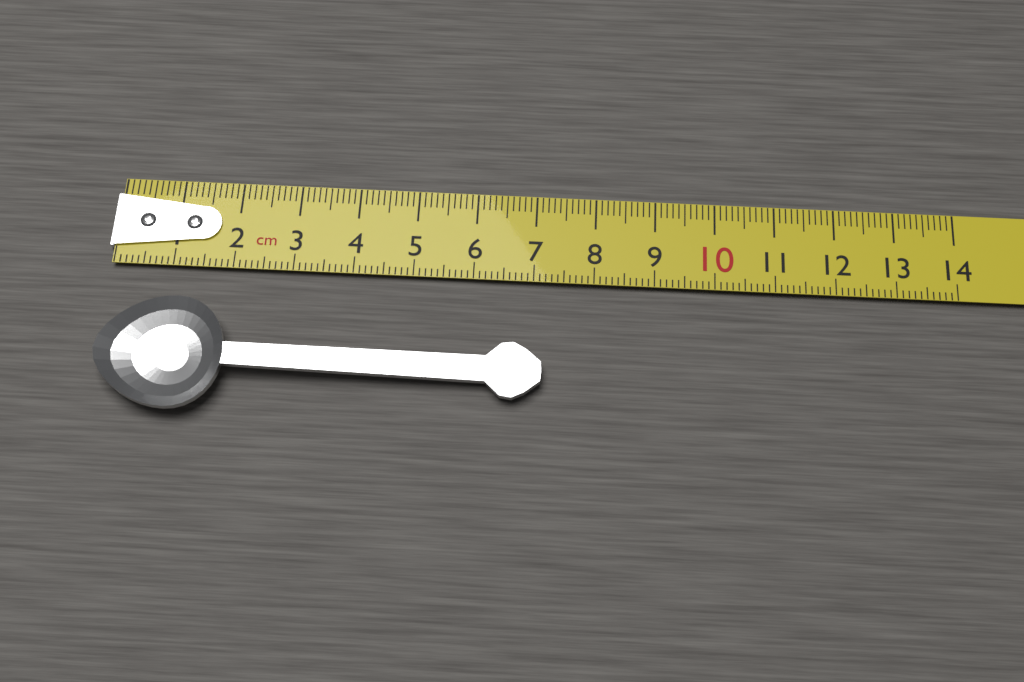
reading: 7.2 cm
